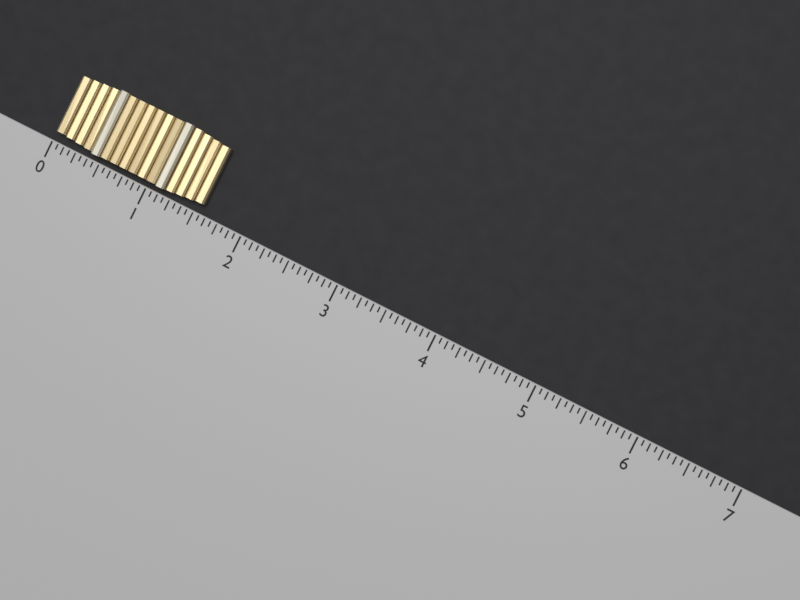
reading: 1.5625 (no unit)
